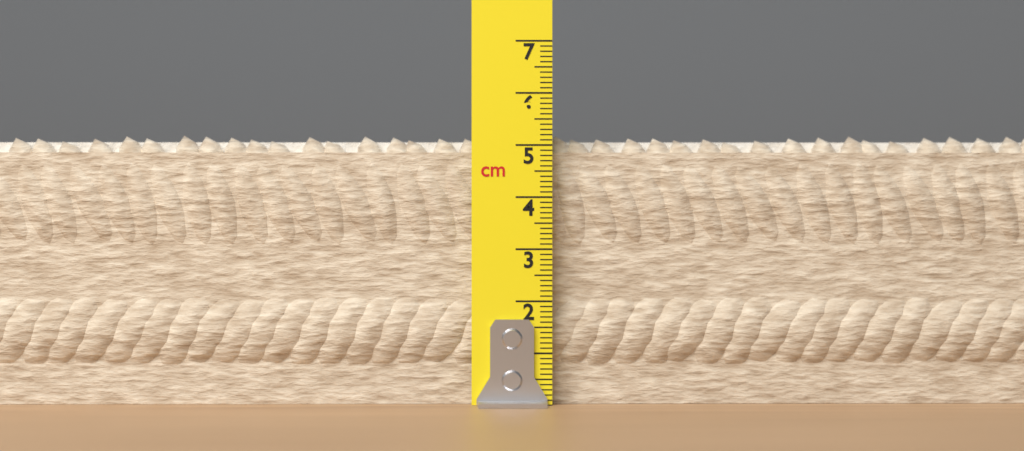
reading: 5.2 cm
